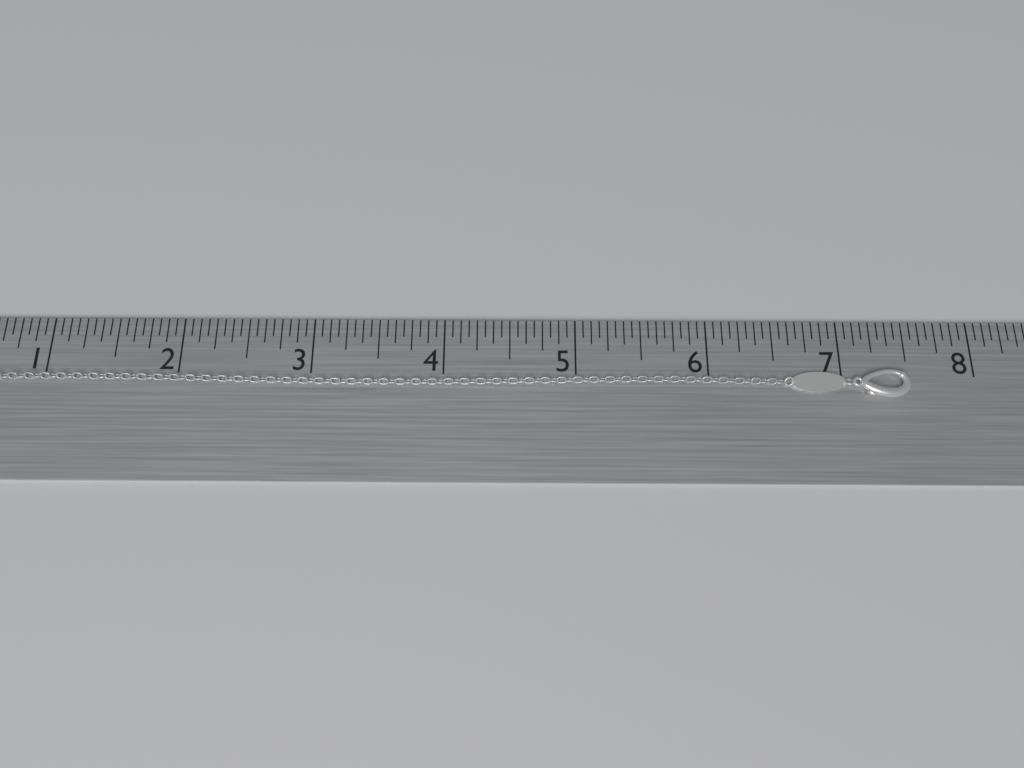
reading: 7.5000 in
